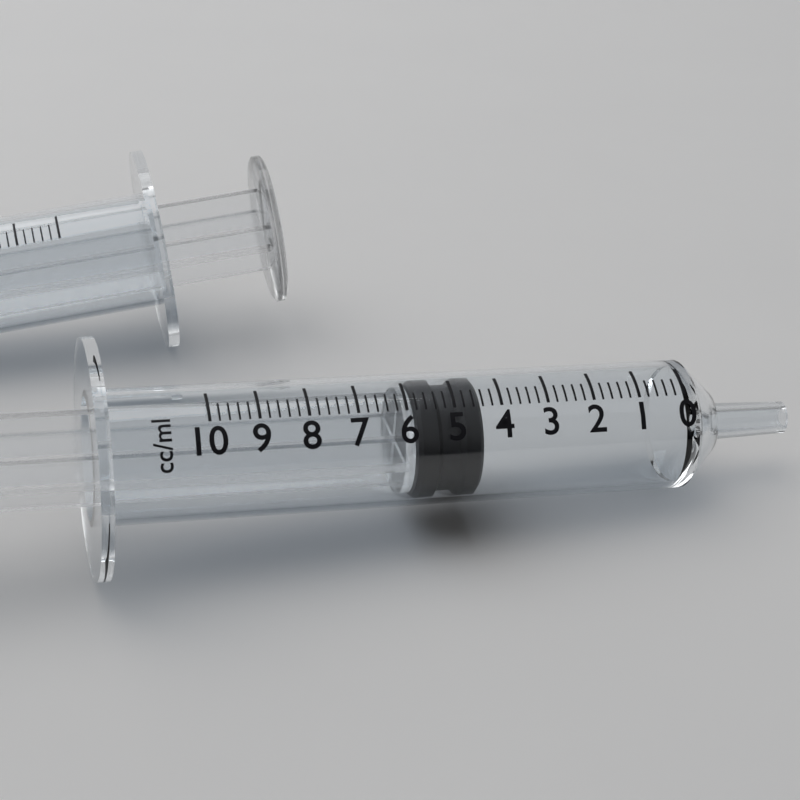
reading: 4.4 ml
